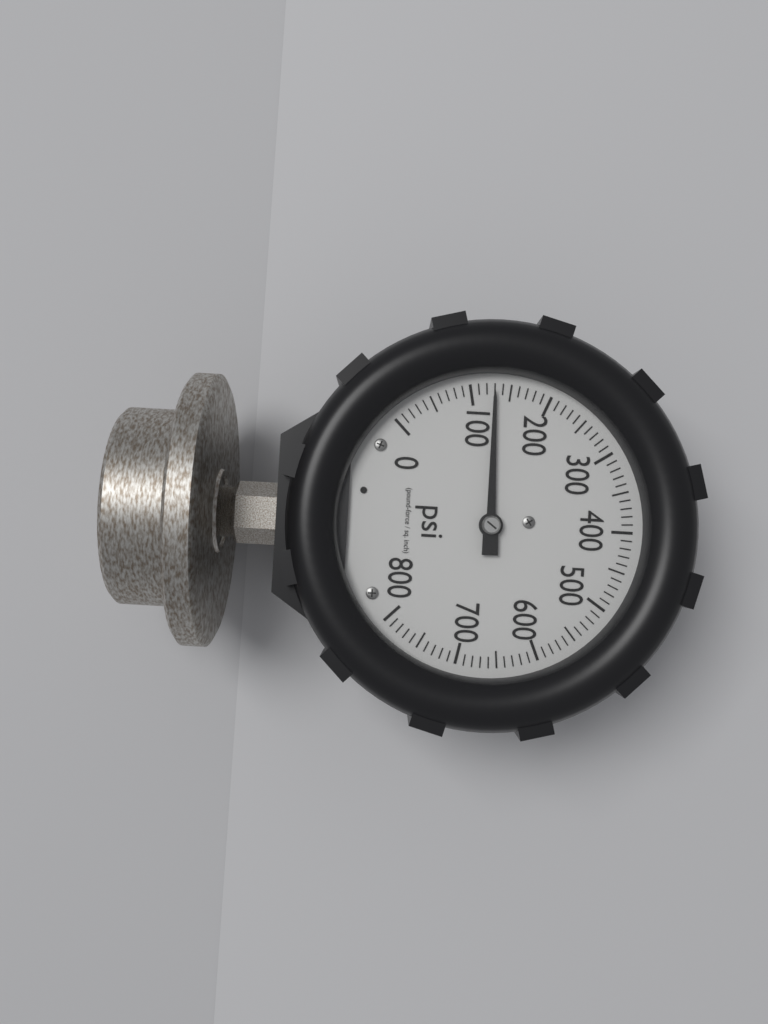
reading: 130 psi
